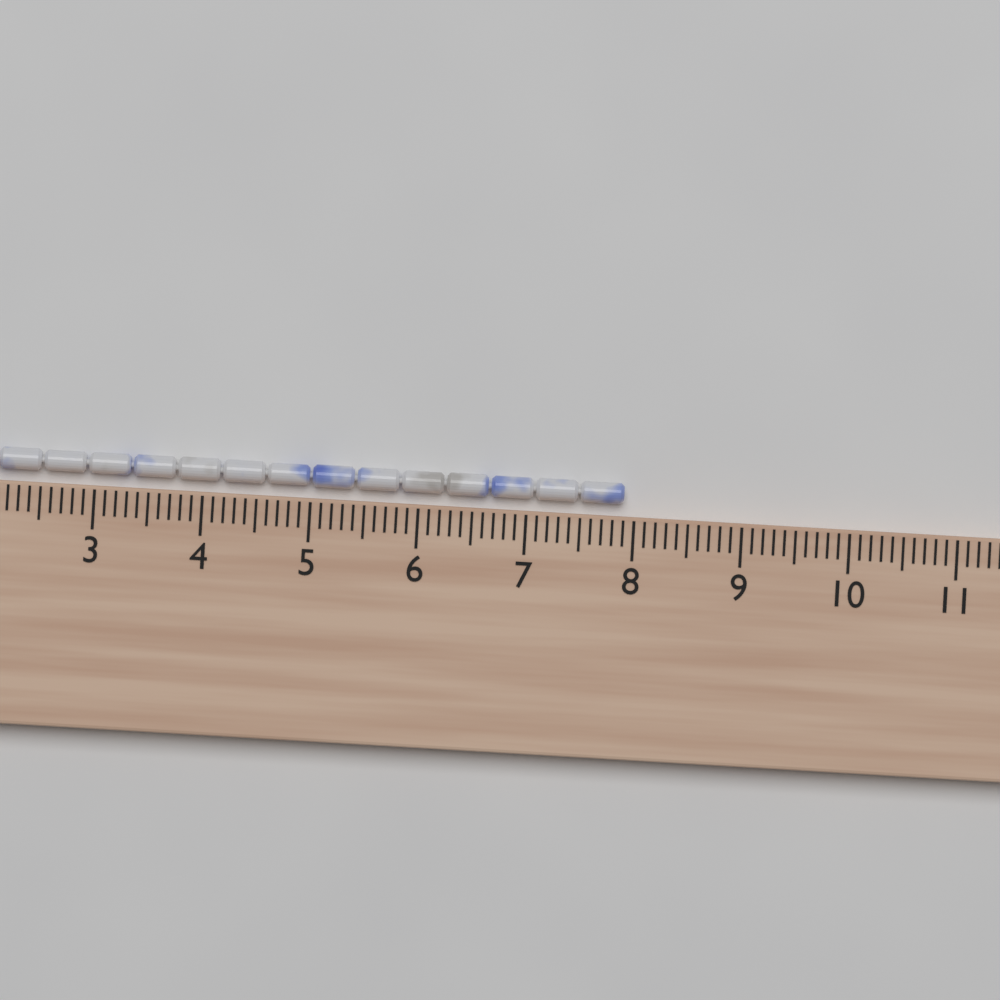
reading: 7.9 cm
